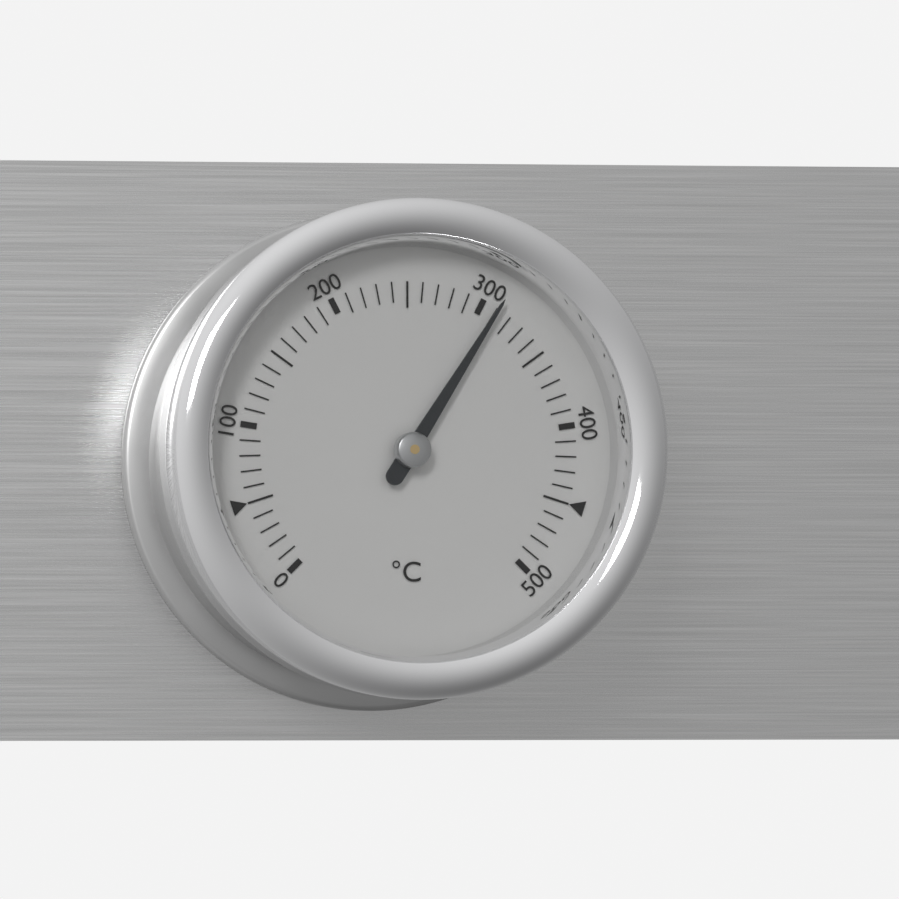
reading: 310 °C
